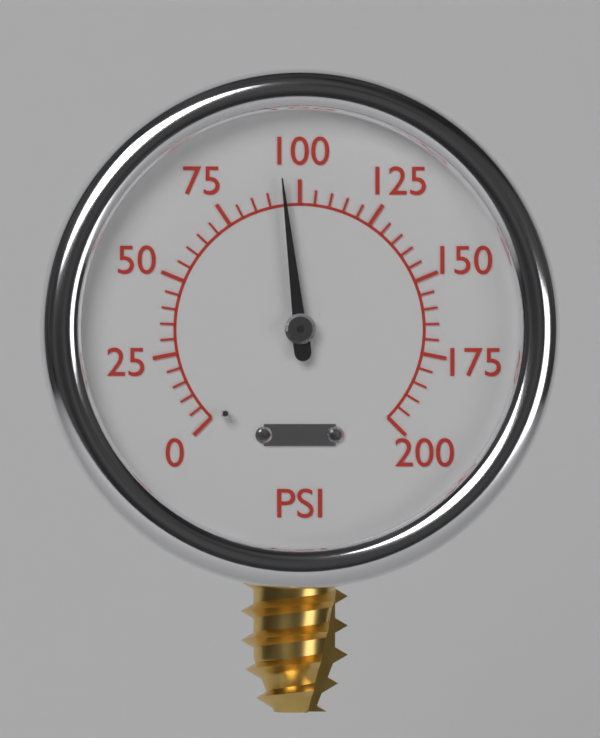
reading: 95 psi
